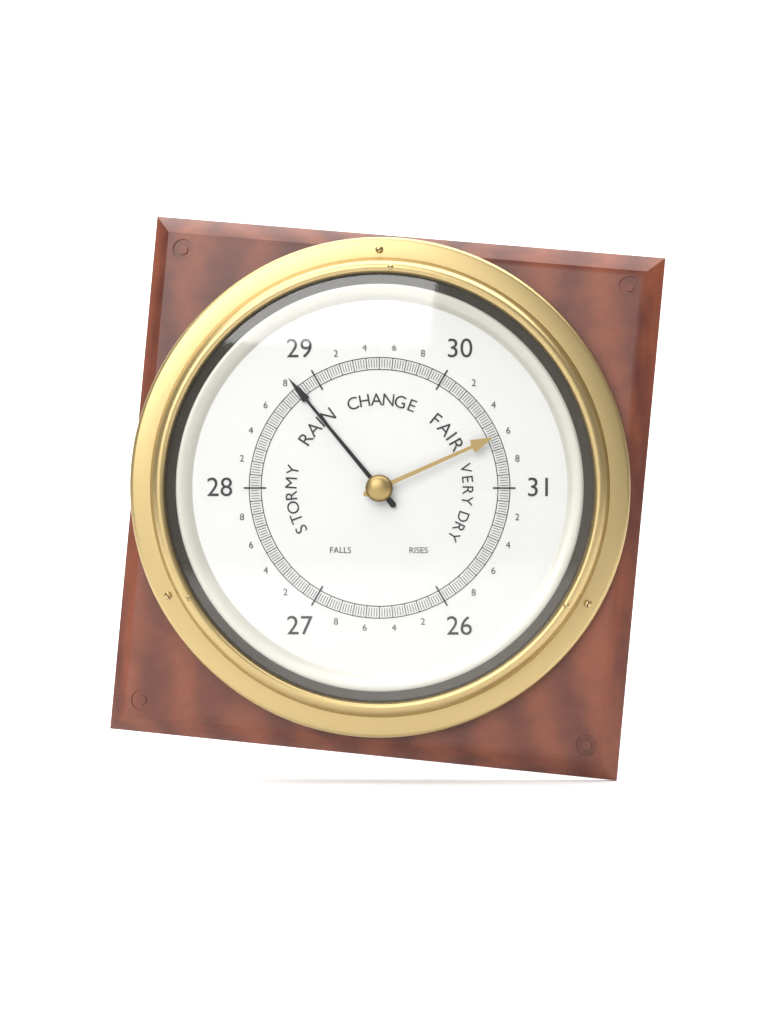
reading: 28.84 (no unit)
